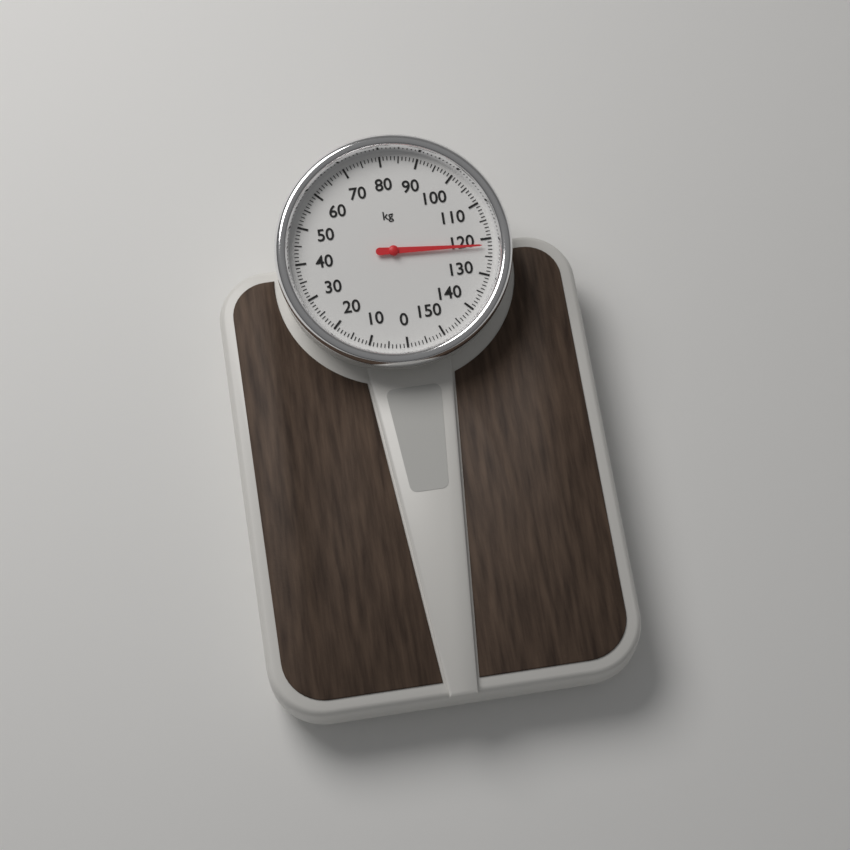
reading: 122 kg
